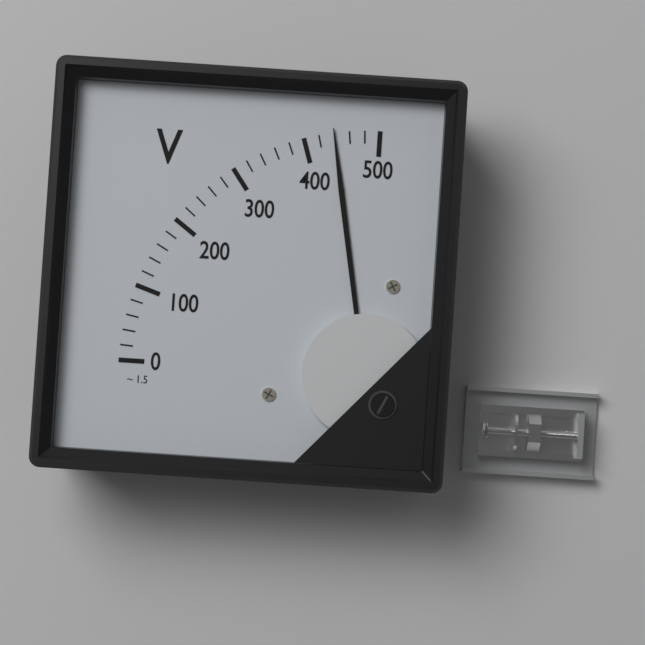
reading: 440 V
